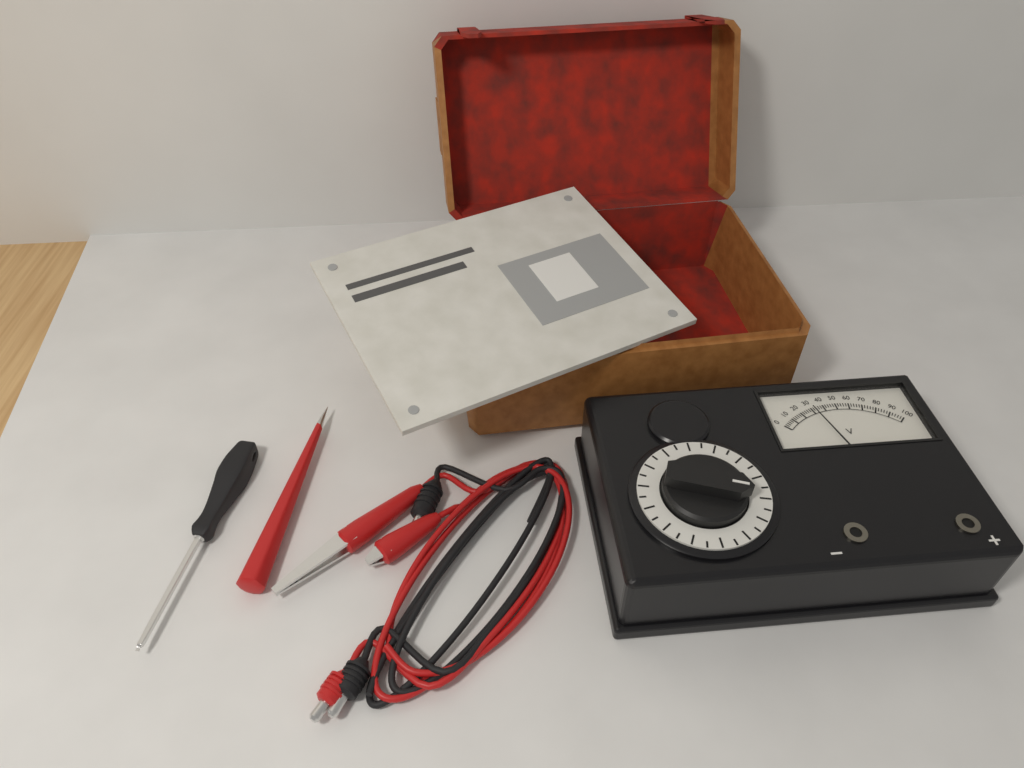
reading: 32 V
